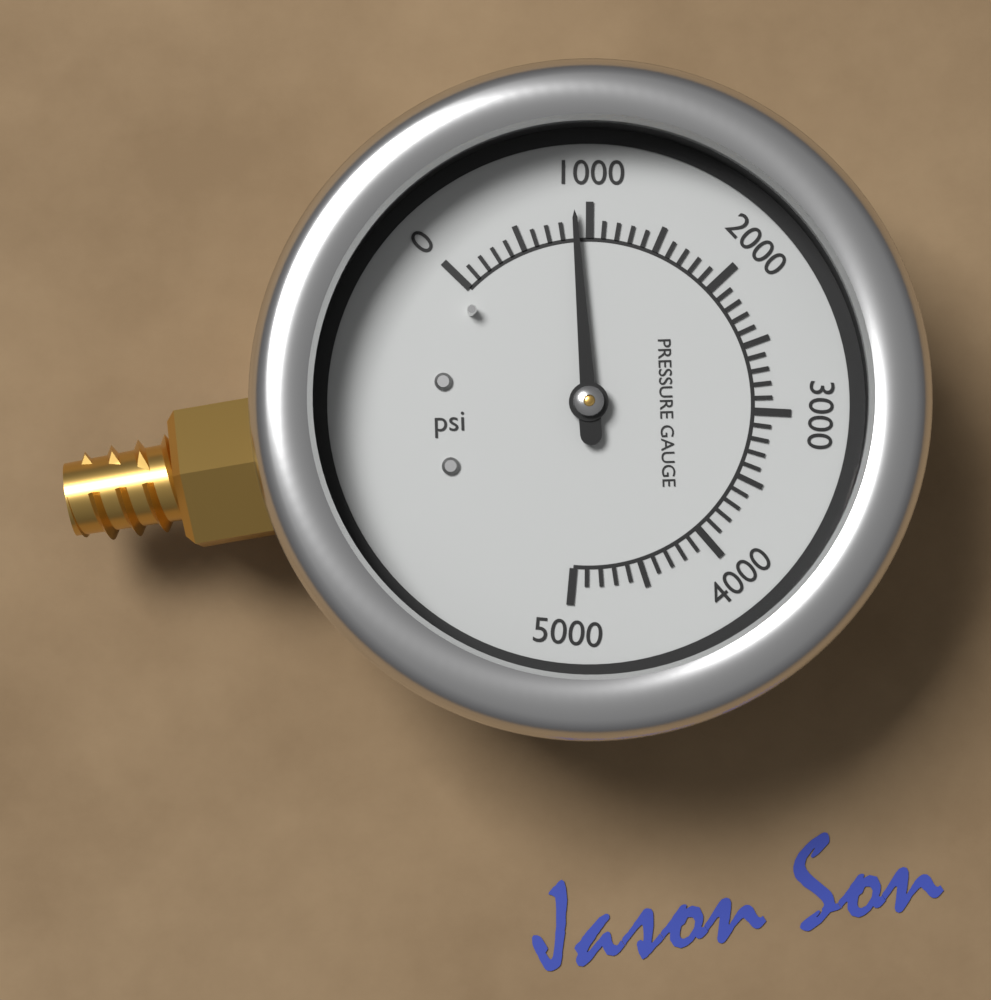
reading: 900 psi
